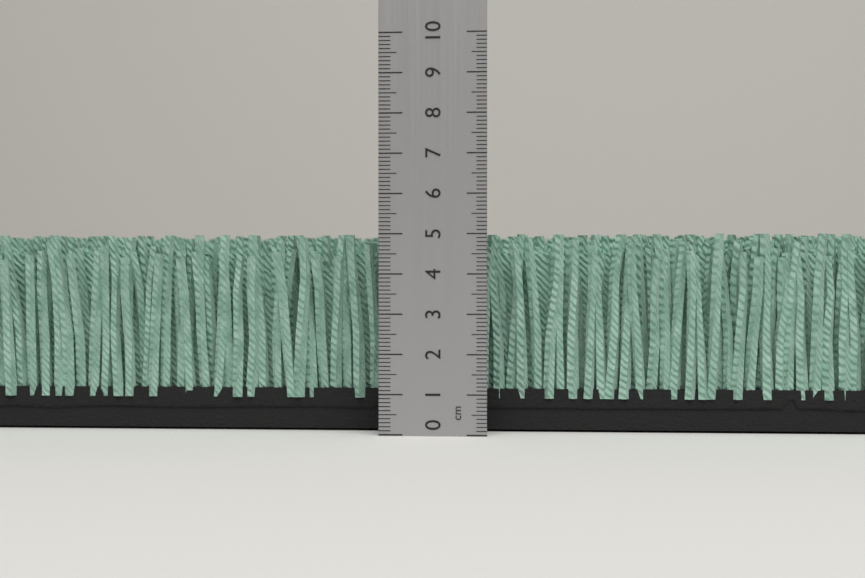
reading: 5.0 cm
